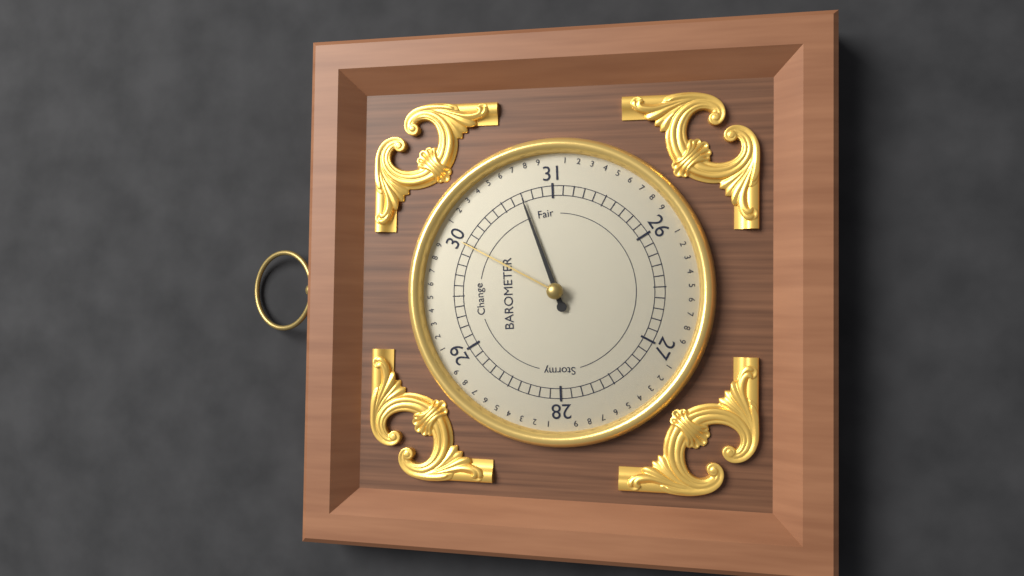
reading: 30.7 (no unit)
